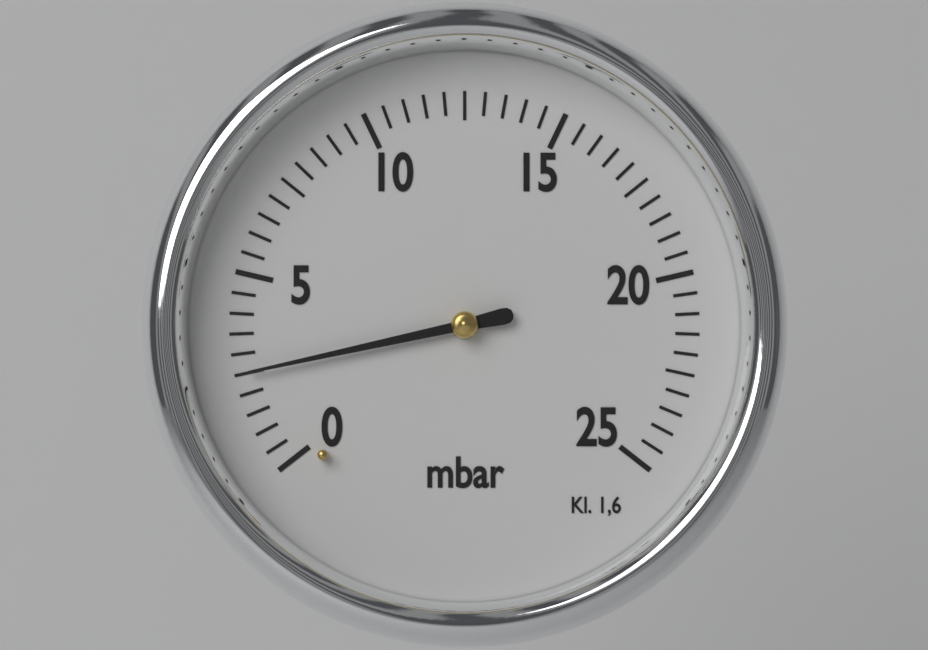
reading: 2.5 mbar
